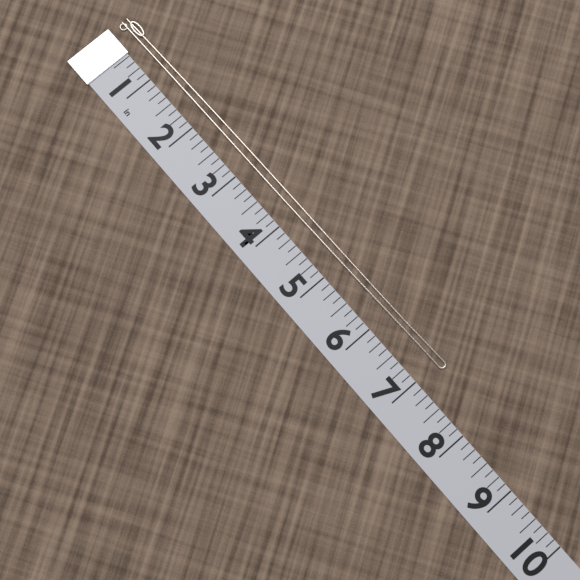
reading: 7.125 in
